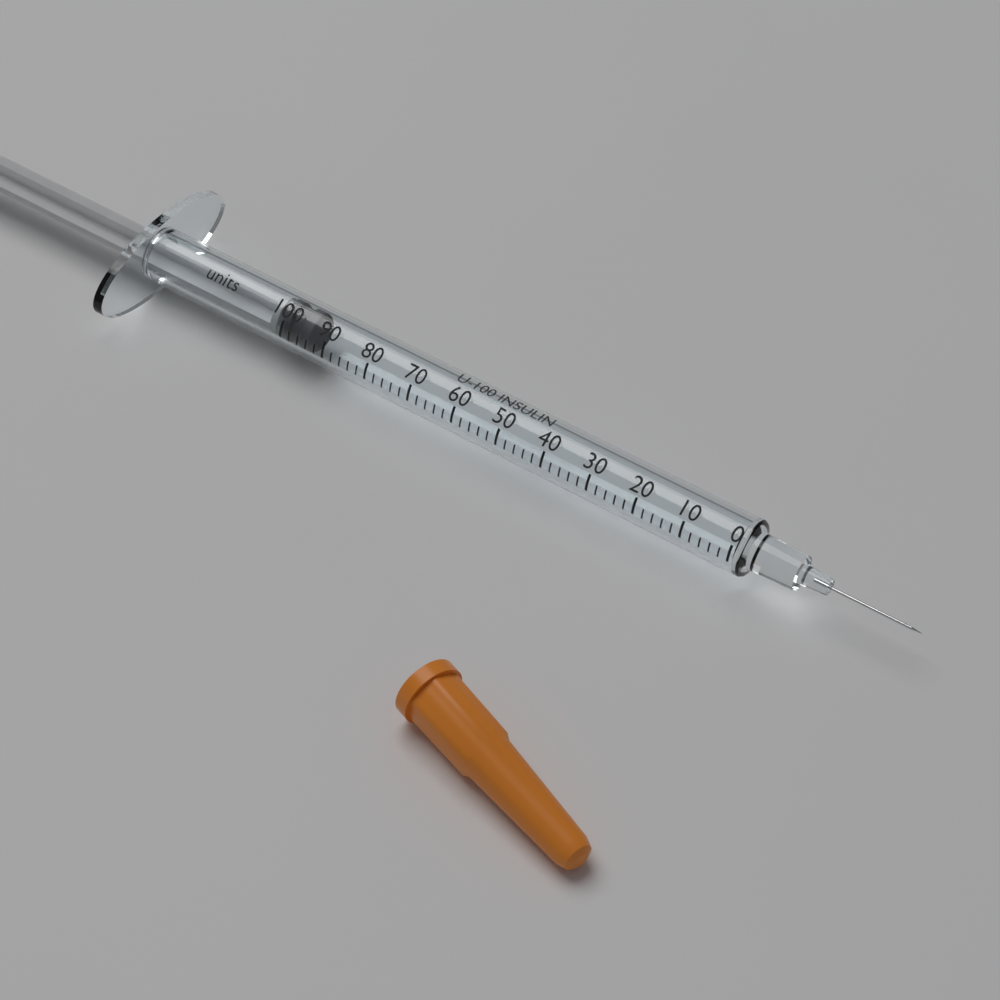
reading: 94 units
